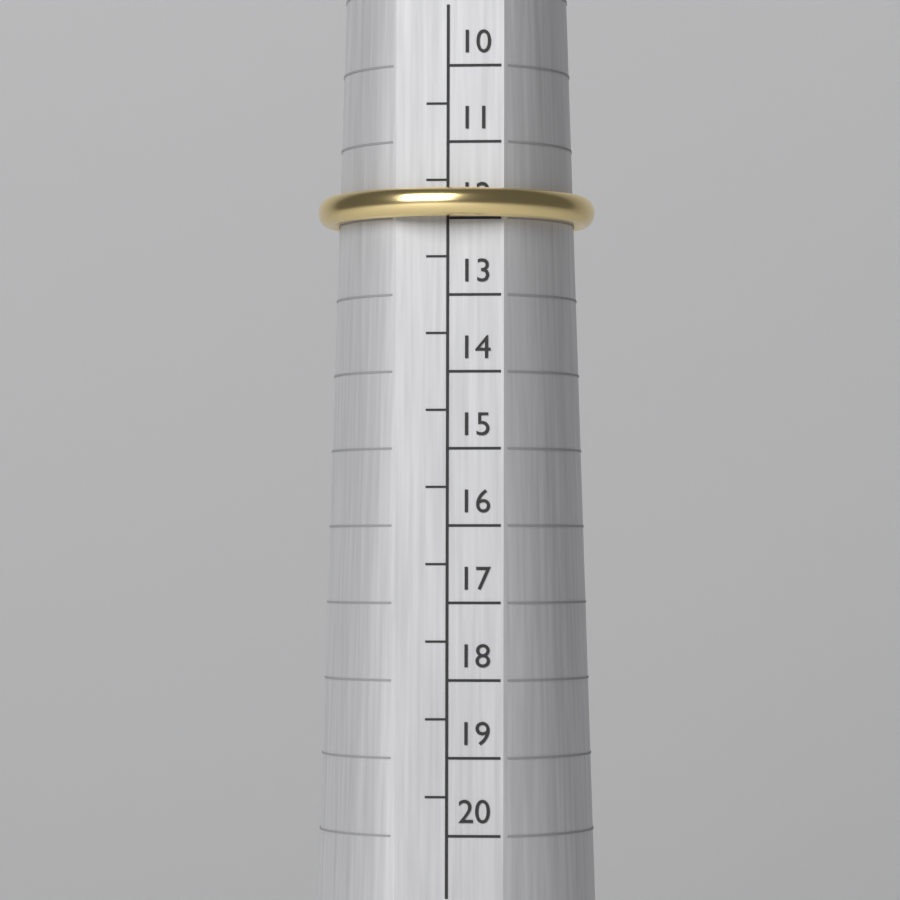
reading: 12.0 (no unit)
